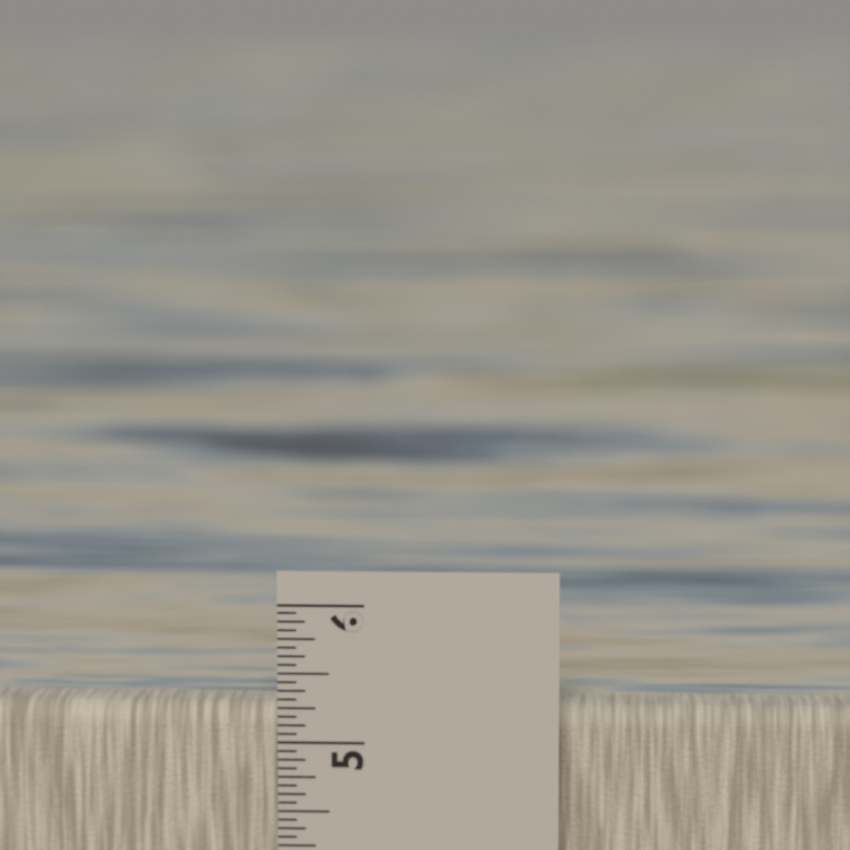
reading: 5.2500 in
